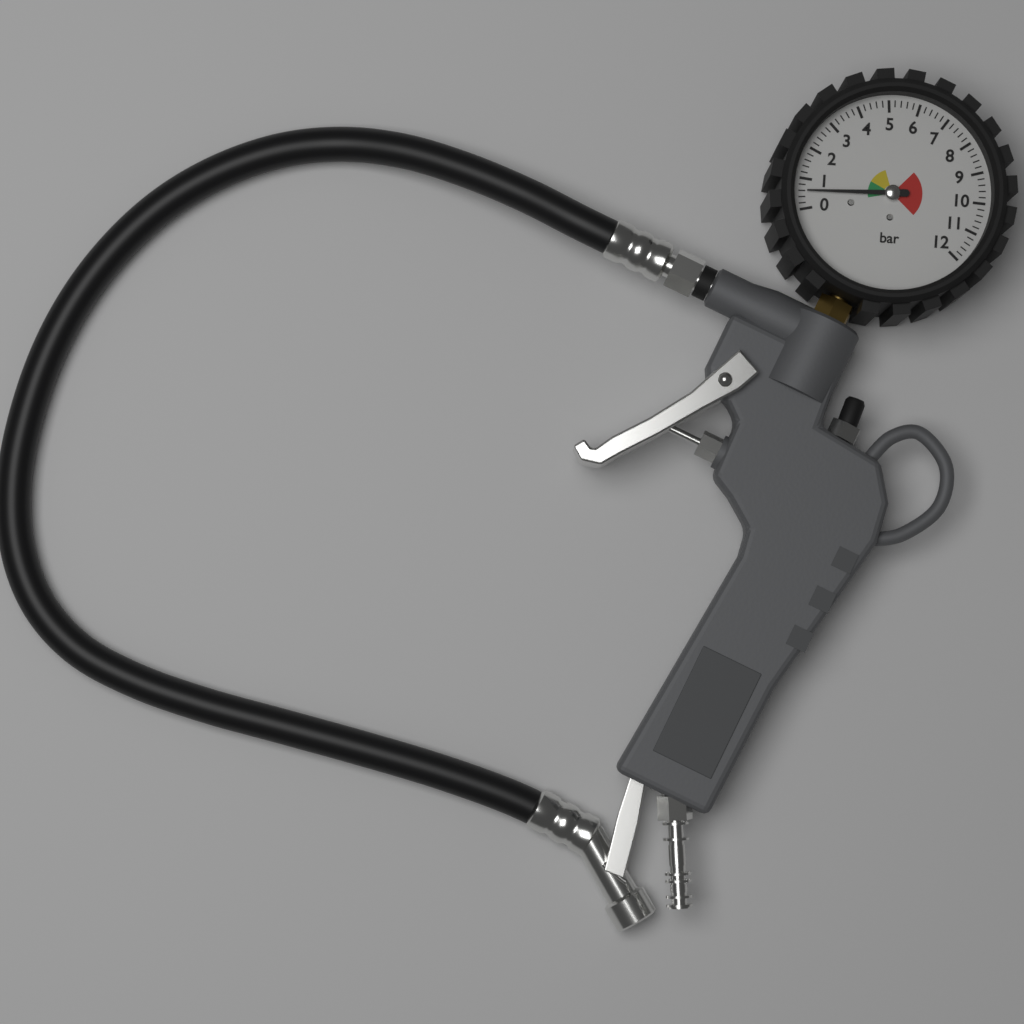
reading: 0.6 bar
